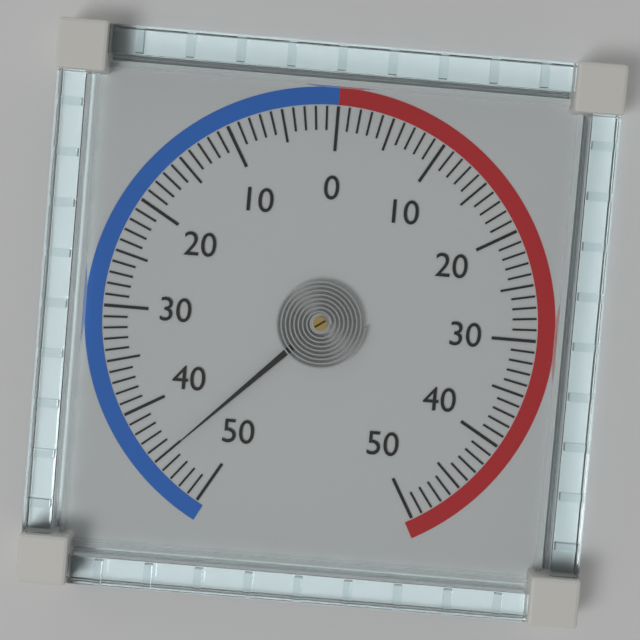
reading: -45 (no unit)
